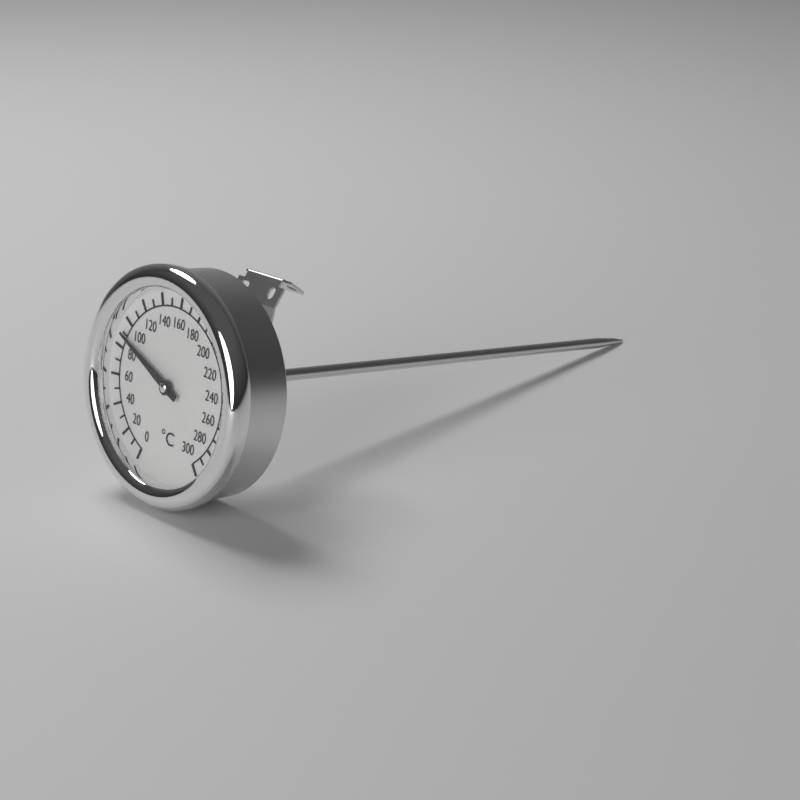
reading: 90 °C
